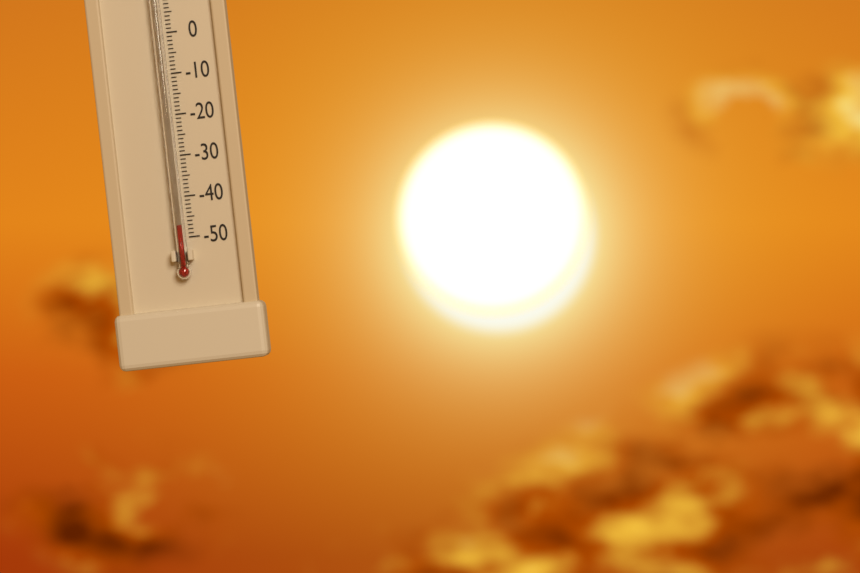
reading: -47 °C
